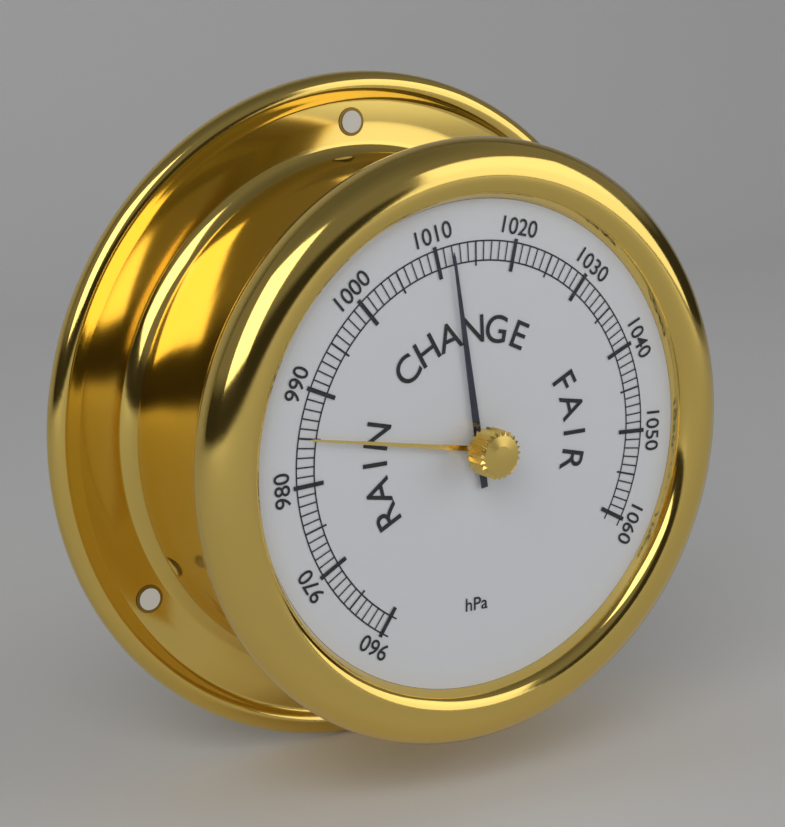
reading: 1012 hPa
